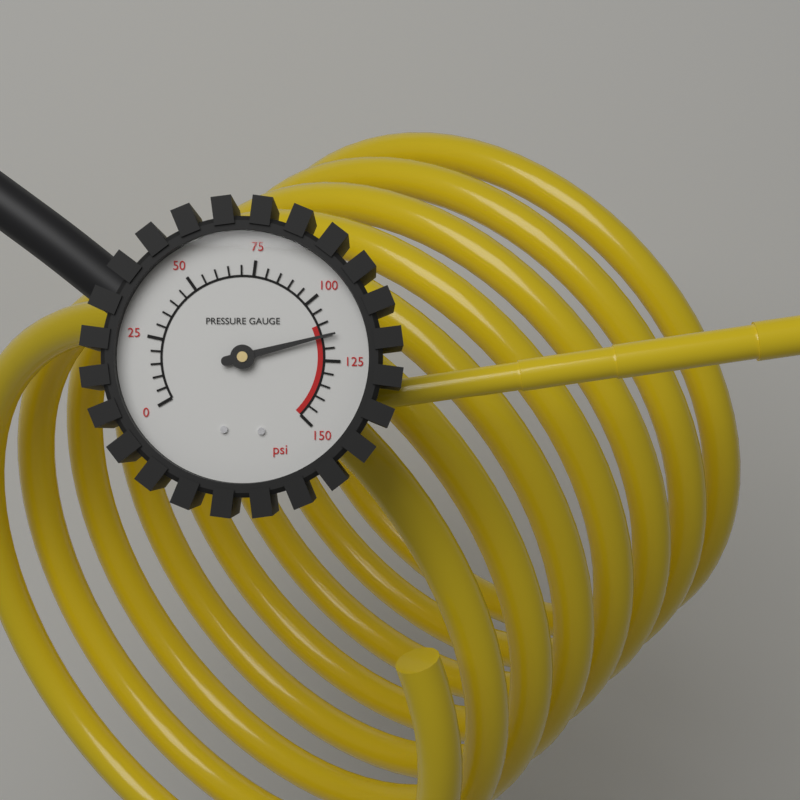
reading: 115 psi
